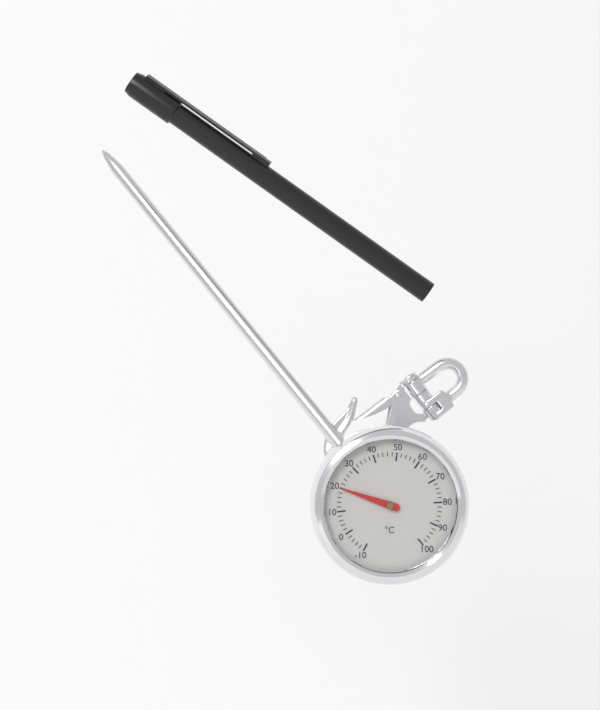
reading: 20 °C
